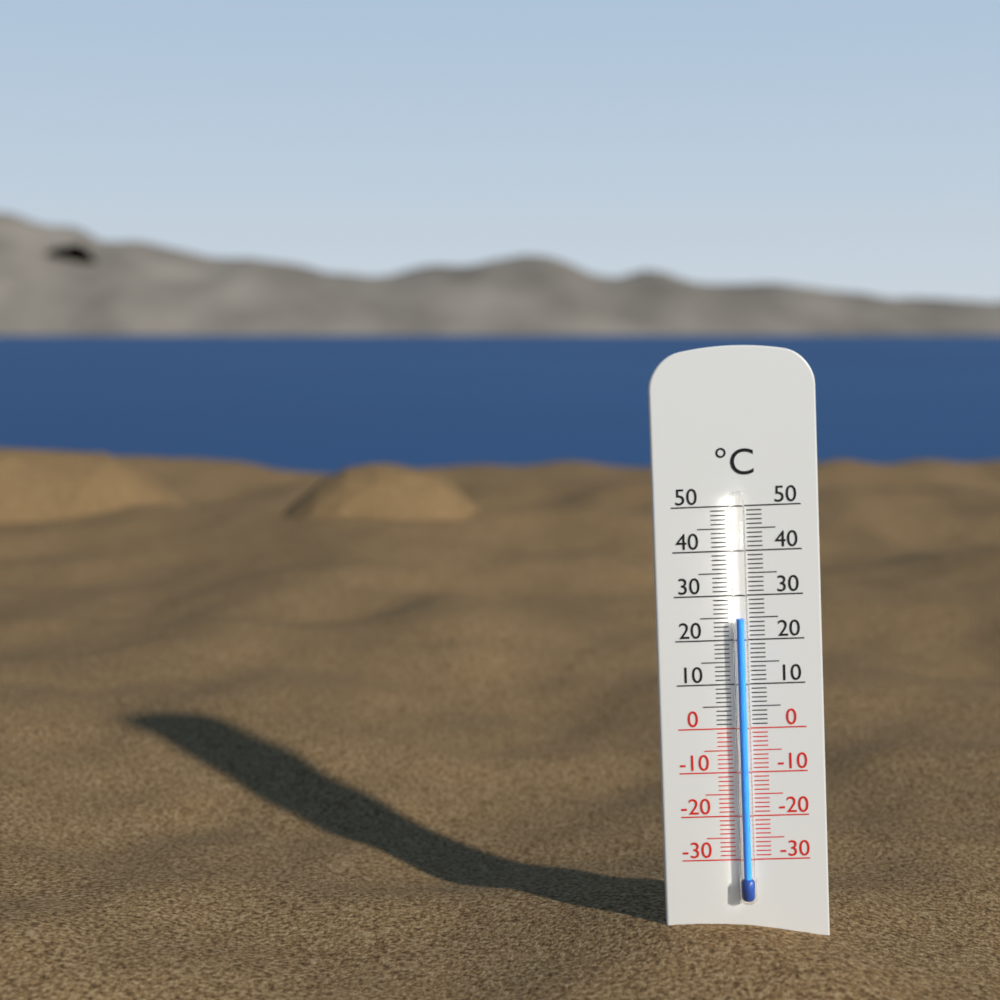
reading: 25 °C
